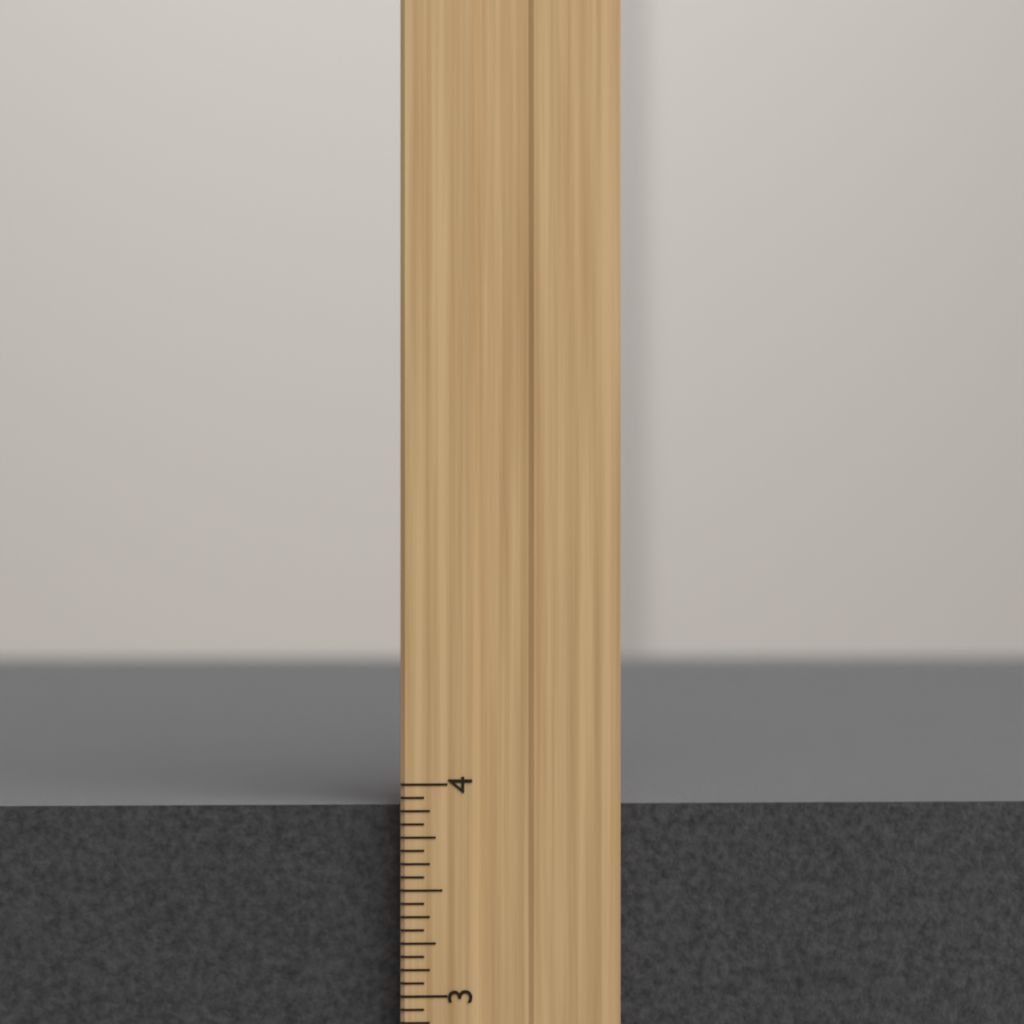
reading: 3.9375 inch
